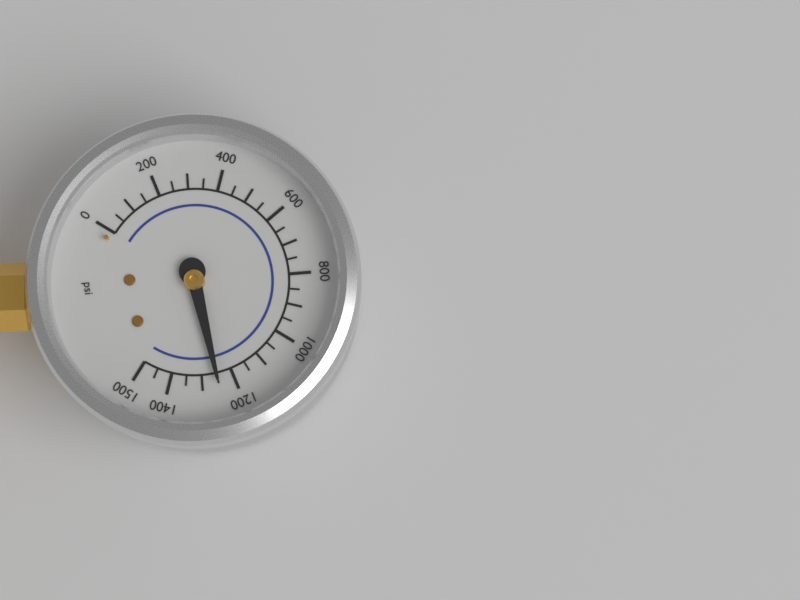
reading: 1250 psi
